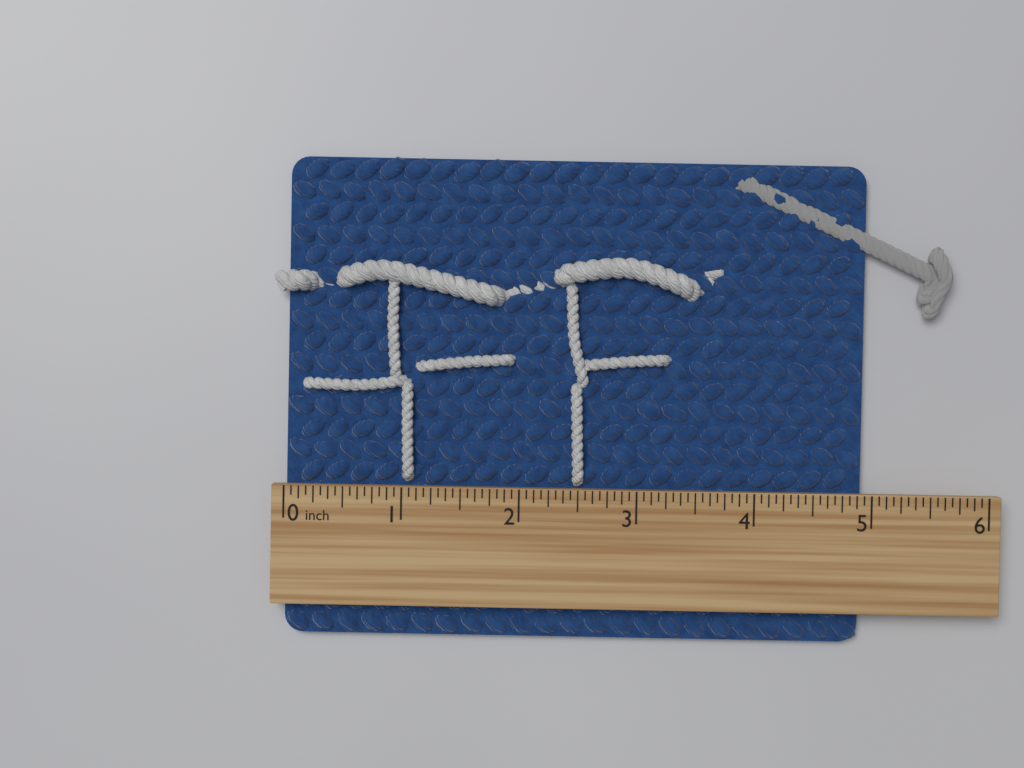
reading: 4.9375 inch
